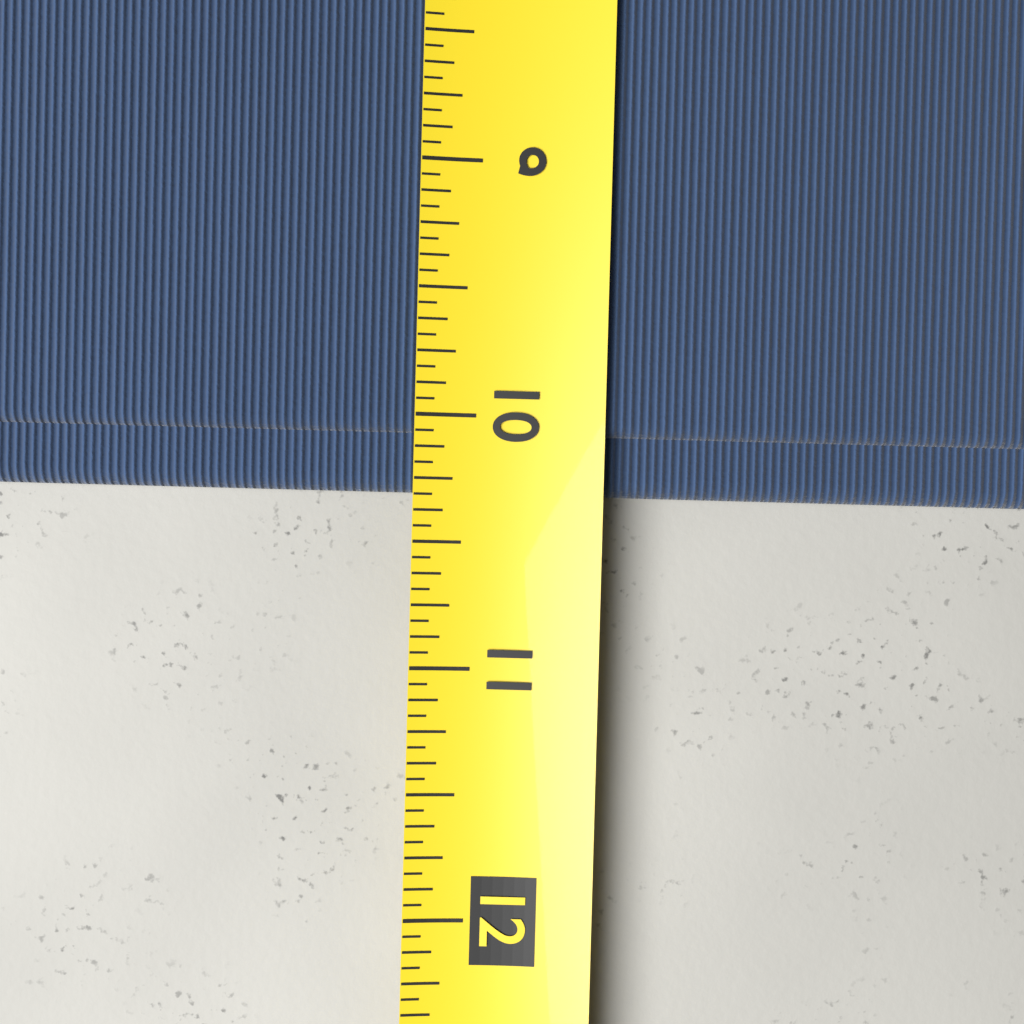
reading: 10.3125 (no unit)
